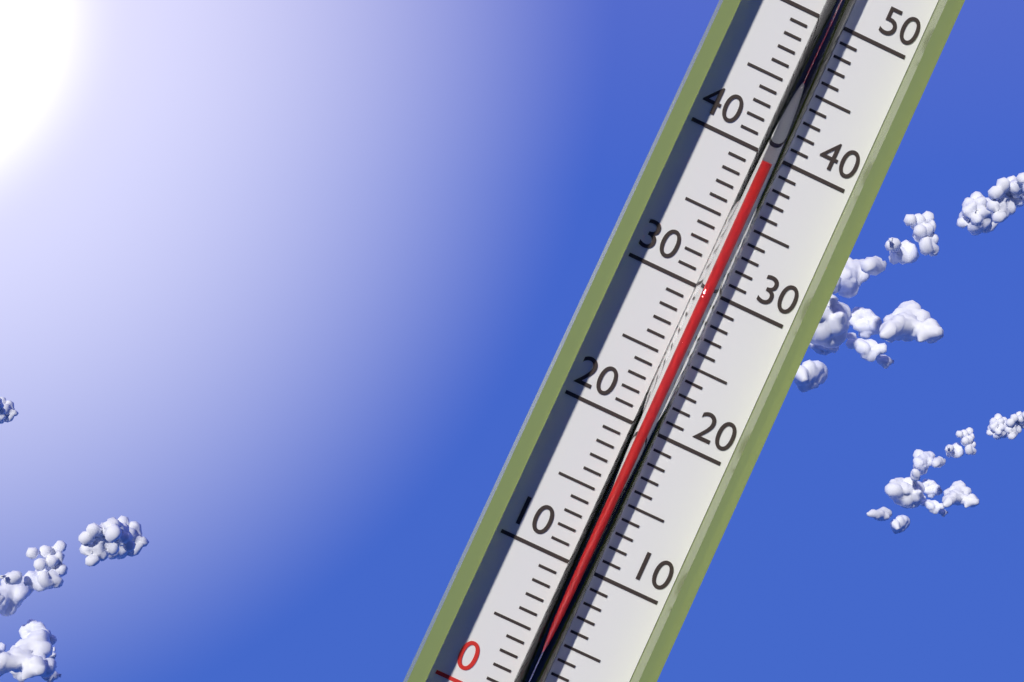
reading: 39 °C
